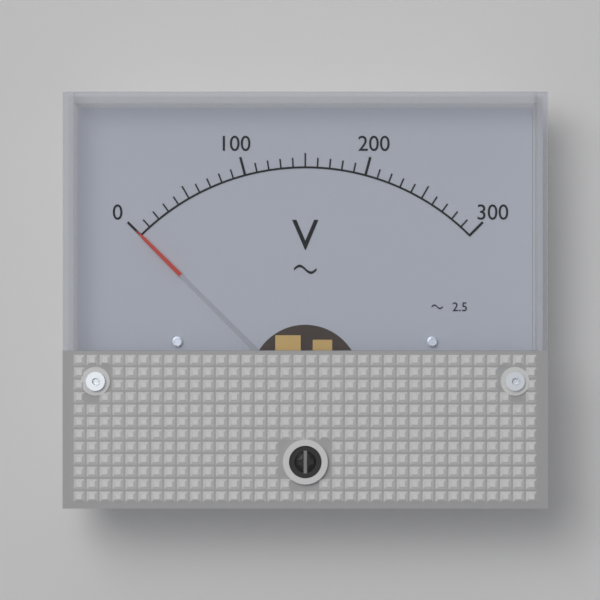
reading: 0 V
